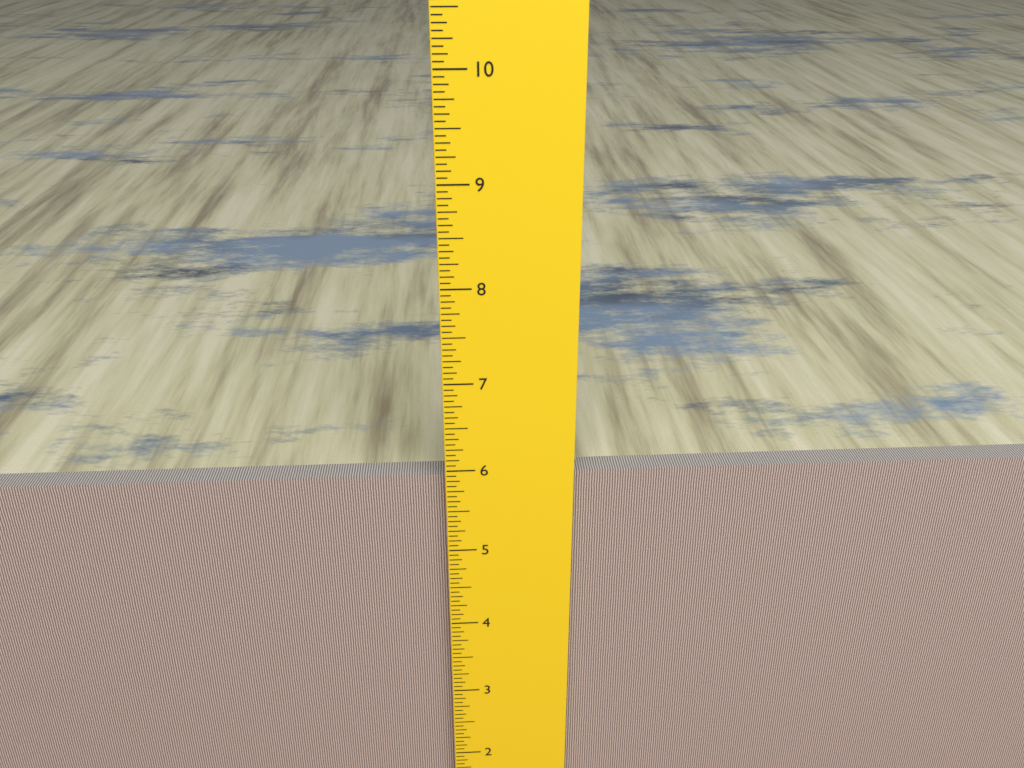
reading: 5.8750 inch
